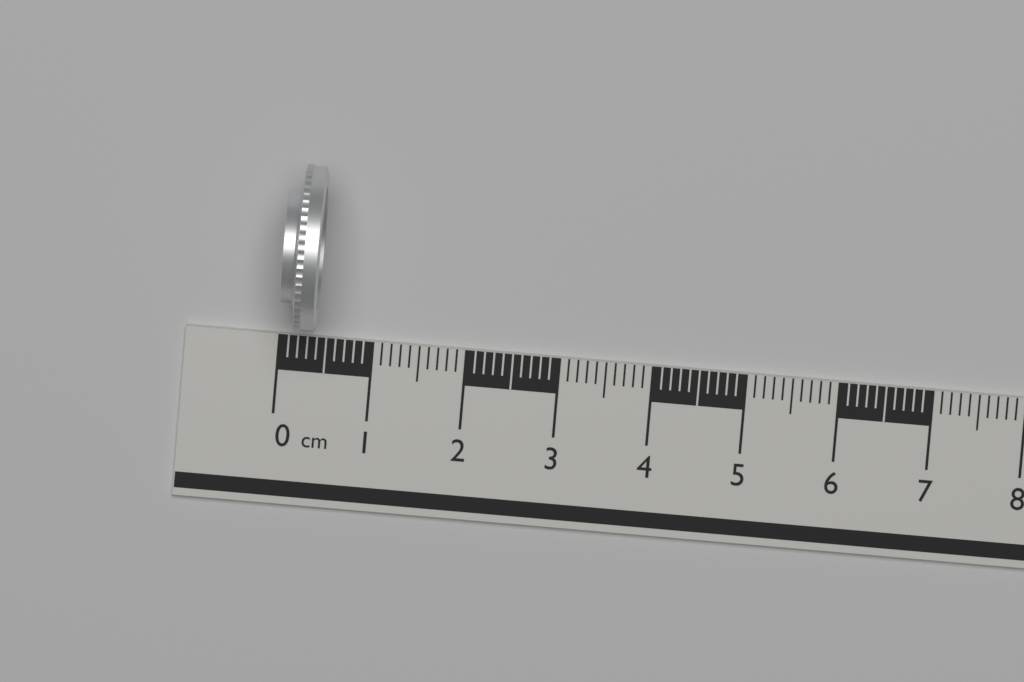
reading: 0.4 cm
